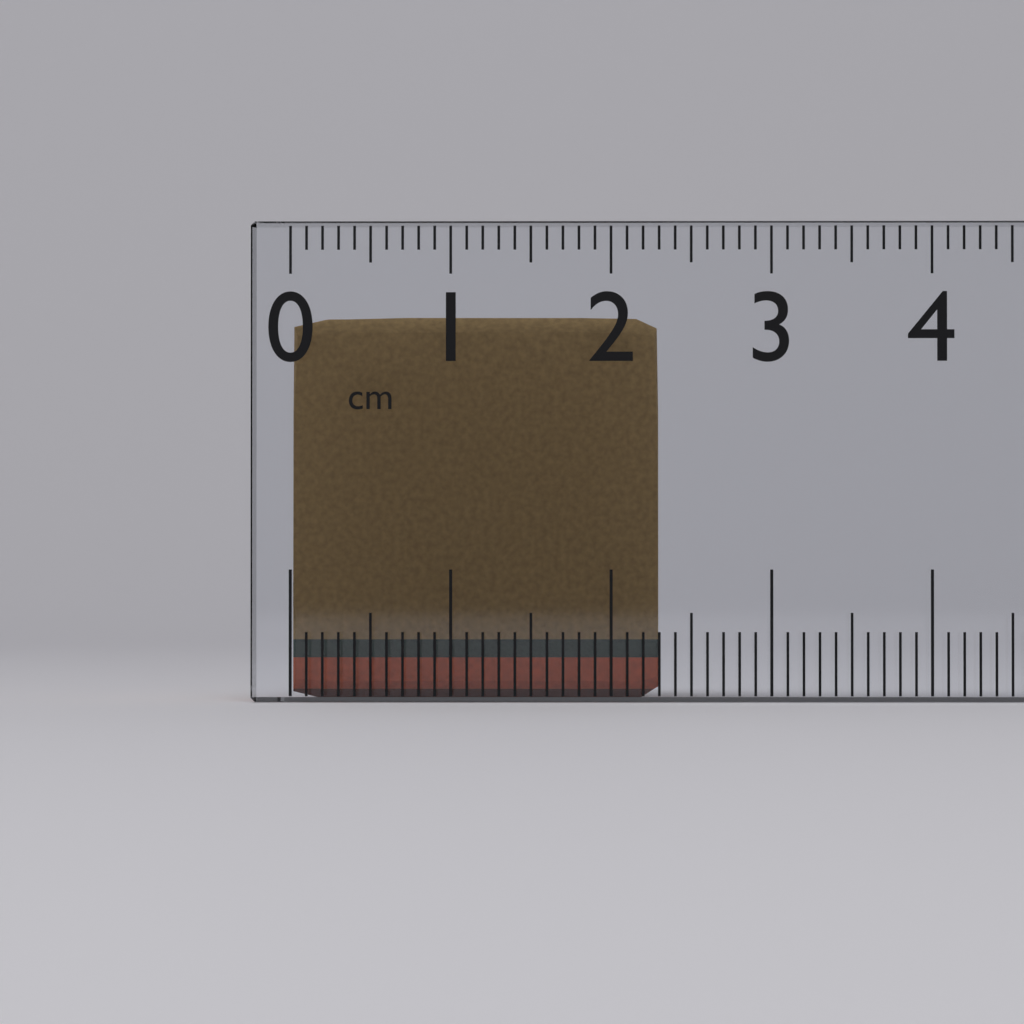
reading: 2.3 cm
